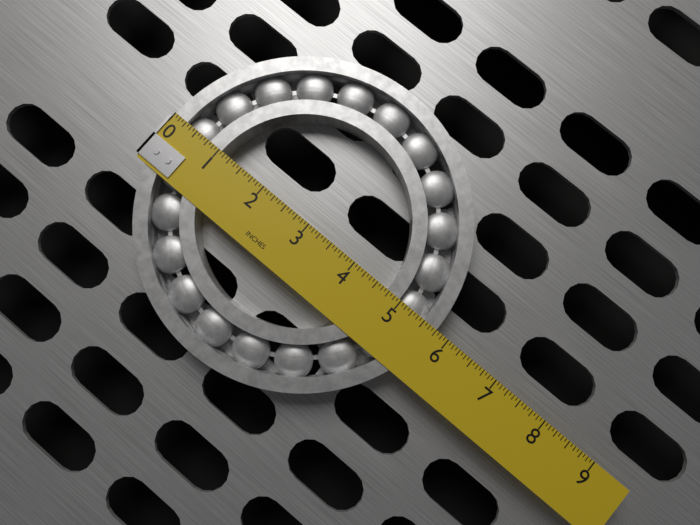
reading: 5.7500 in
